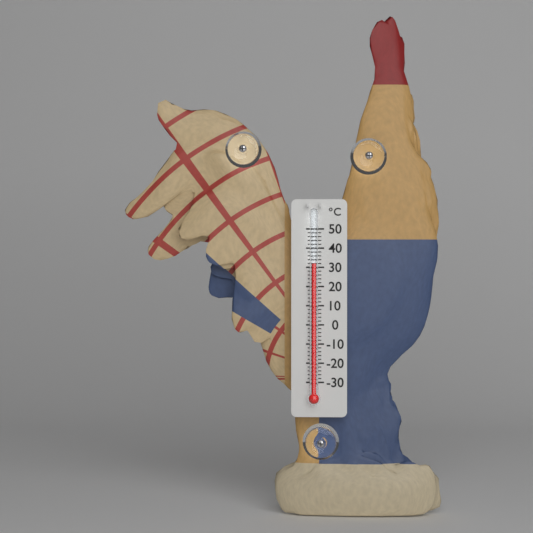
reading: 32 °C
